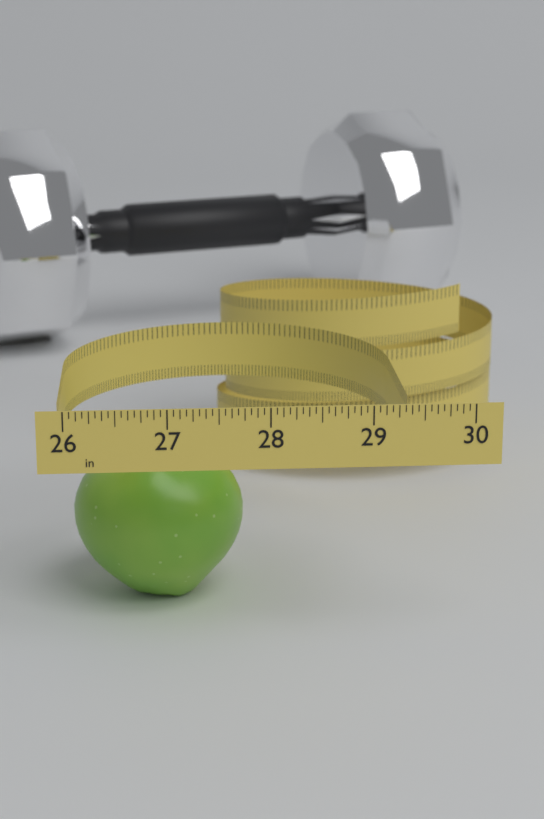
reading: 27.8125 in
